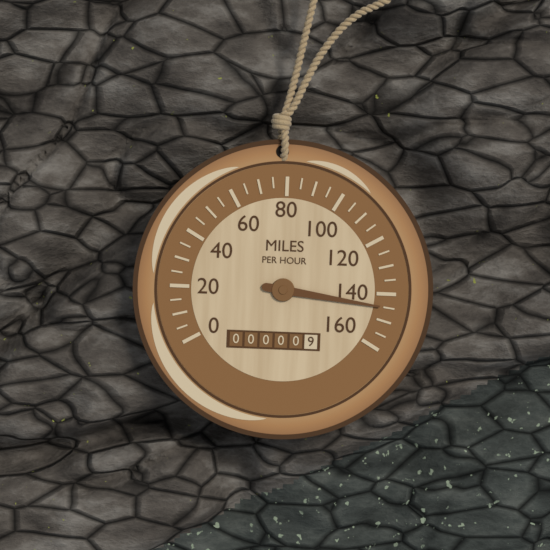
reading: 145 mph
